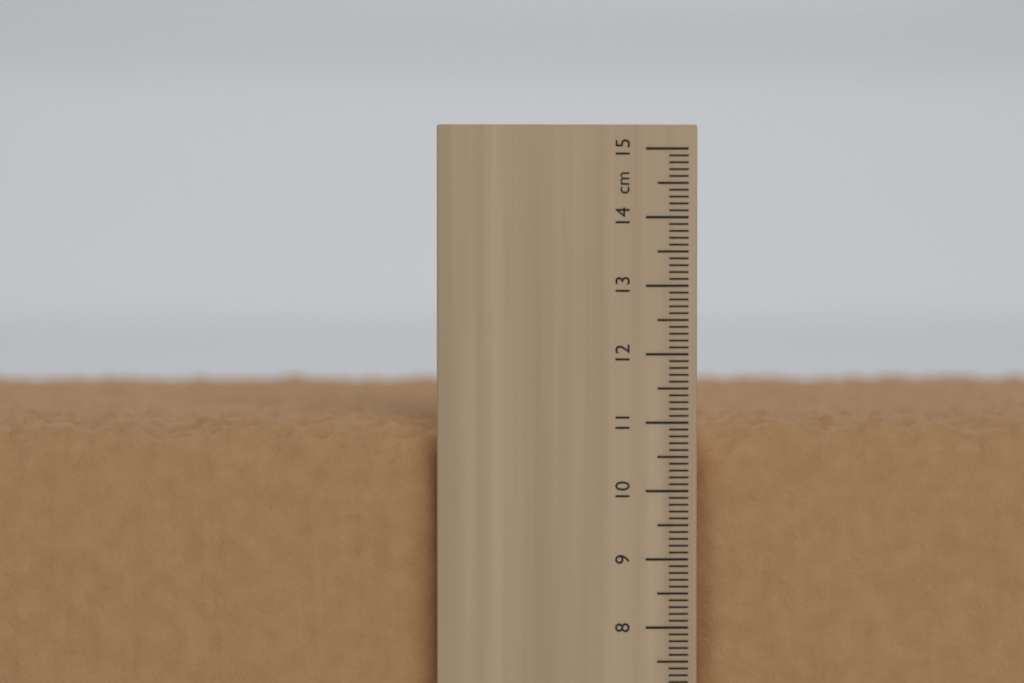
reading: 11.1 cm
